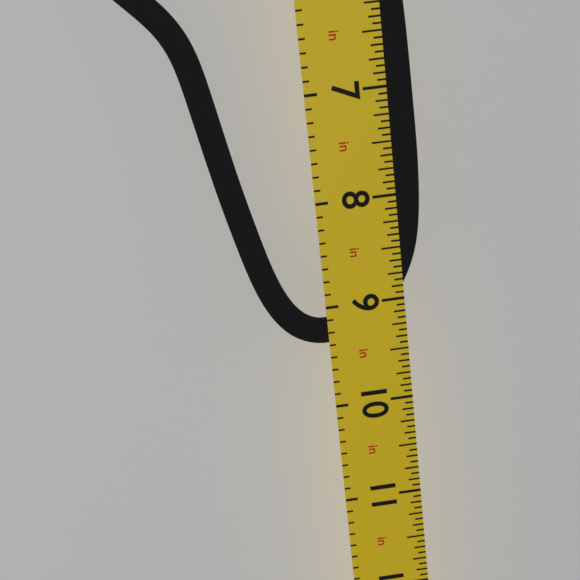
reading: 9.3750 in
